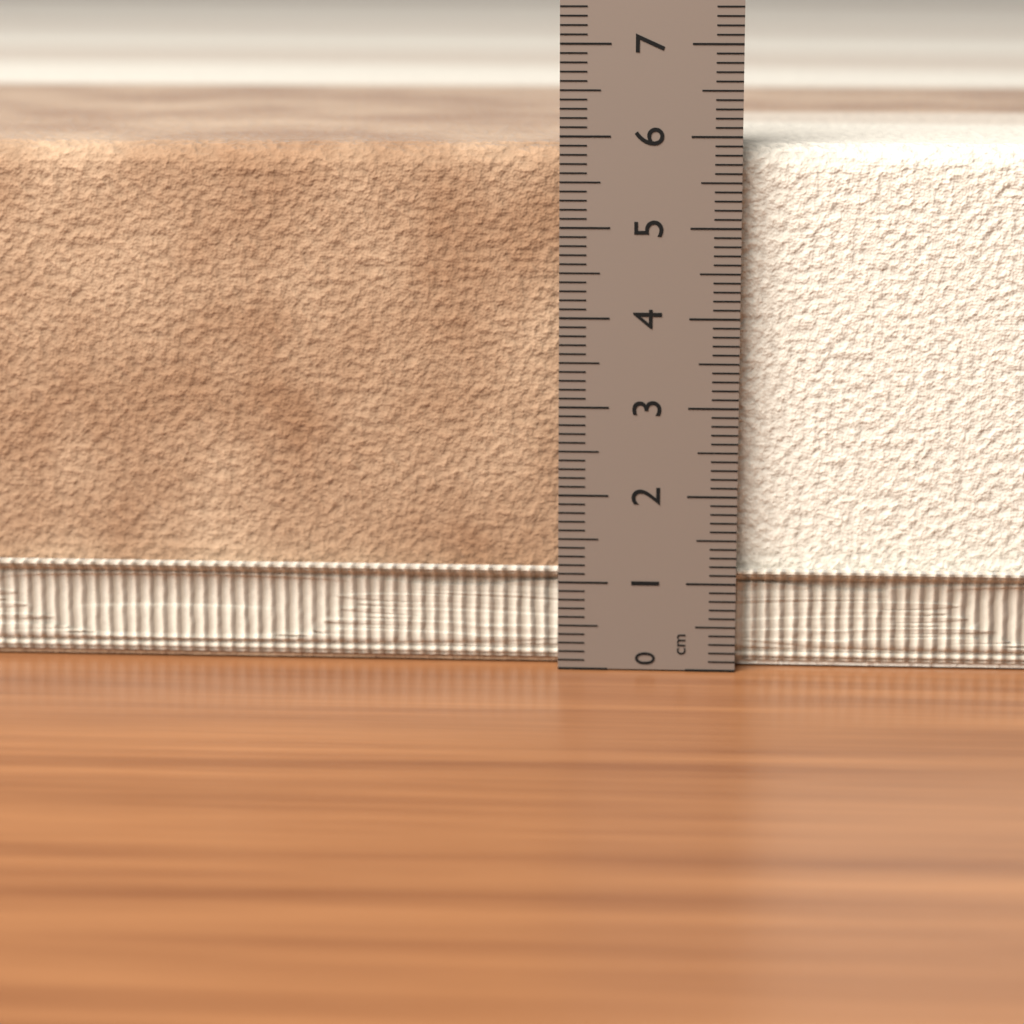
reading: 5.9 cm
